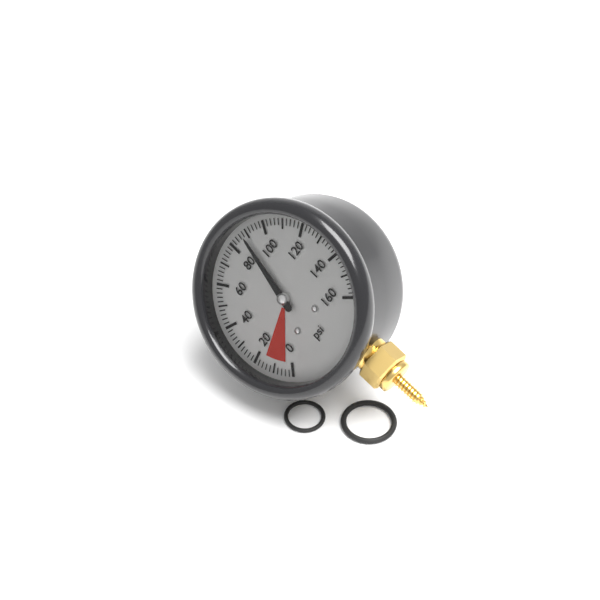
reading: 88 psi
